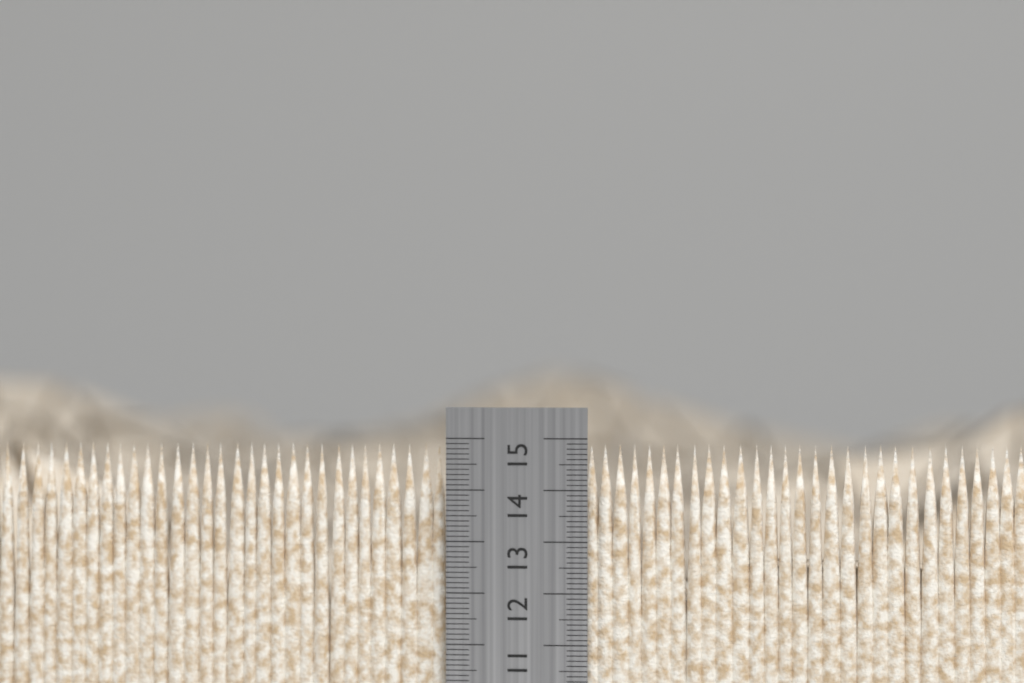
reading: 14.9 cm
